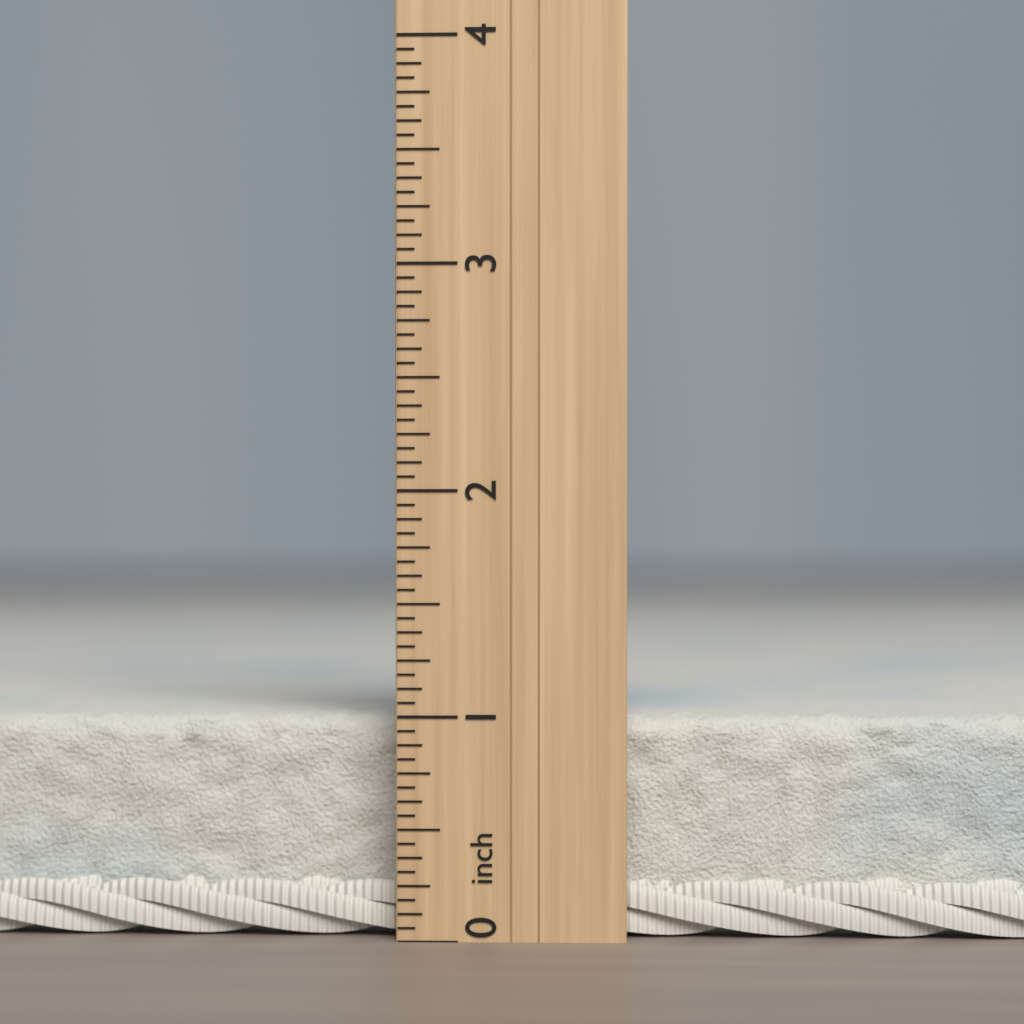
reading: 1.0000 inch
